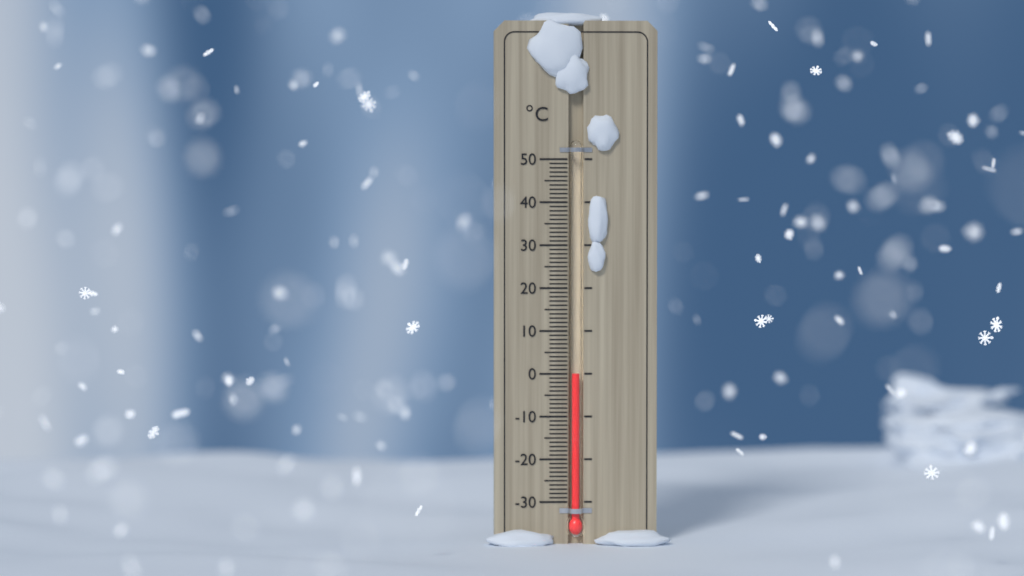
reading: 0 °C
